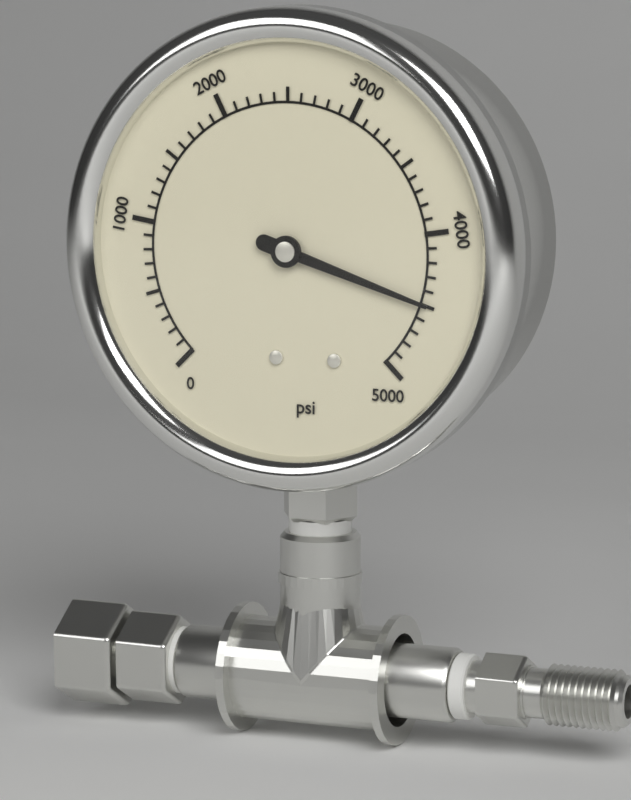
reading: 4500 psi
